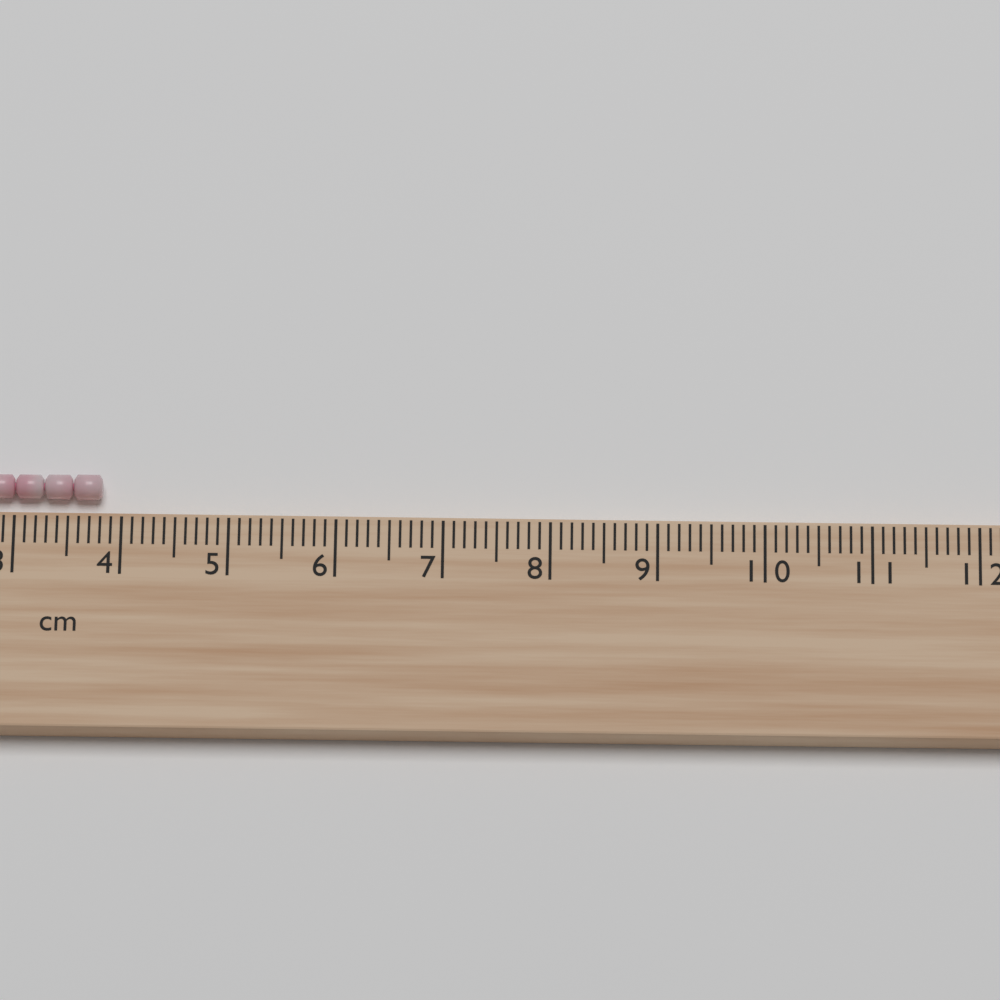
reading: 3.8 cm
